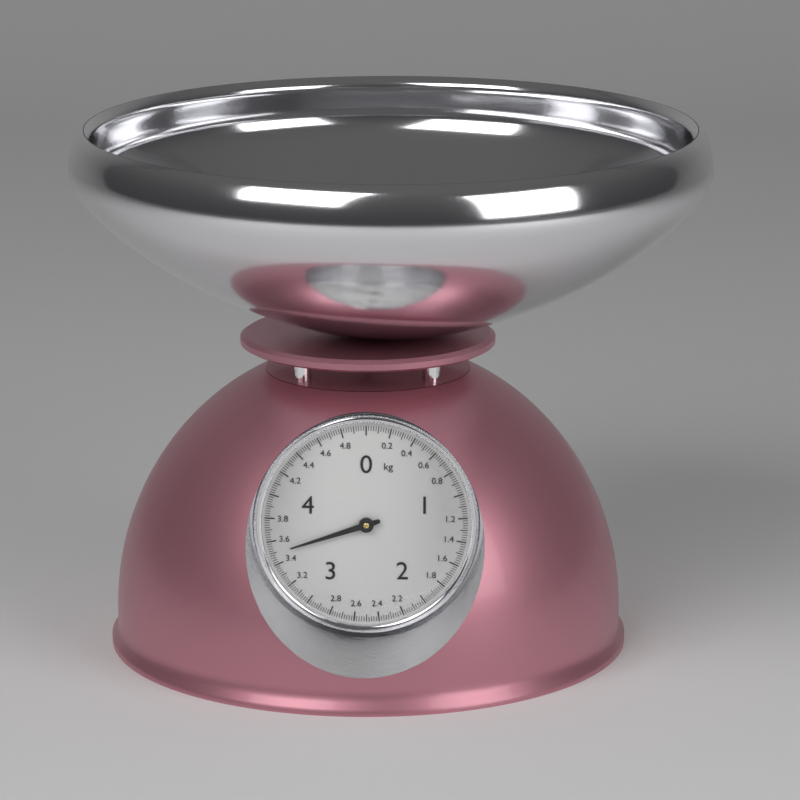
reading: 3.50 kg
